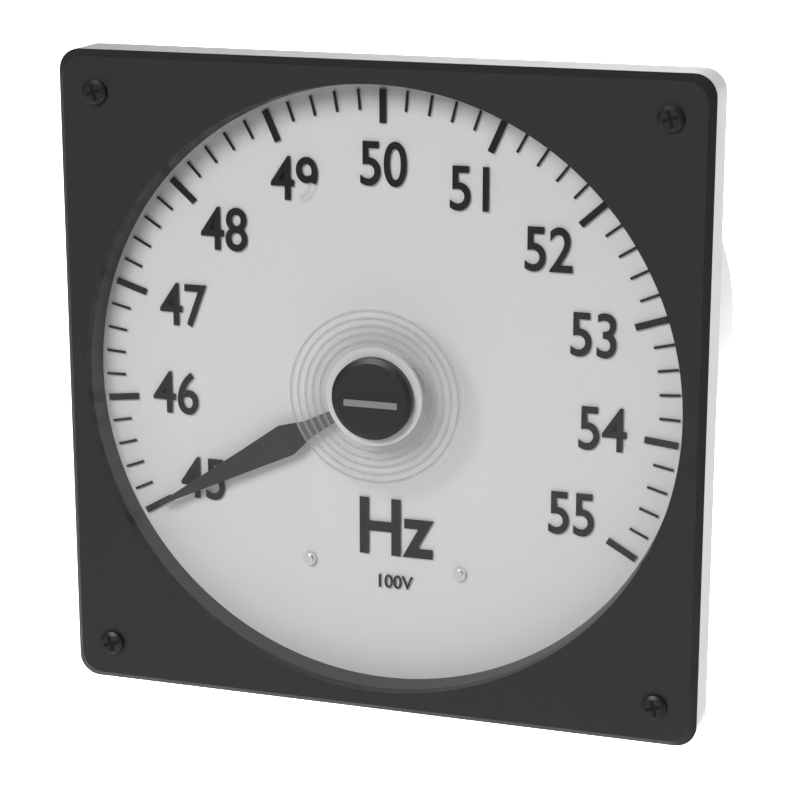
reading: 45.0 Hz
